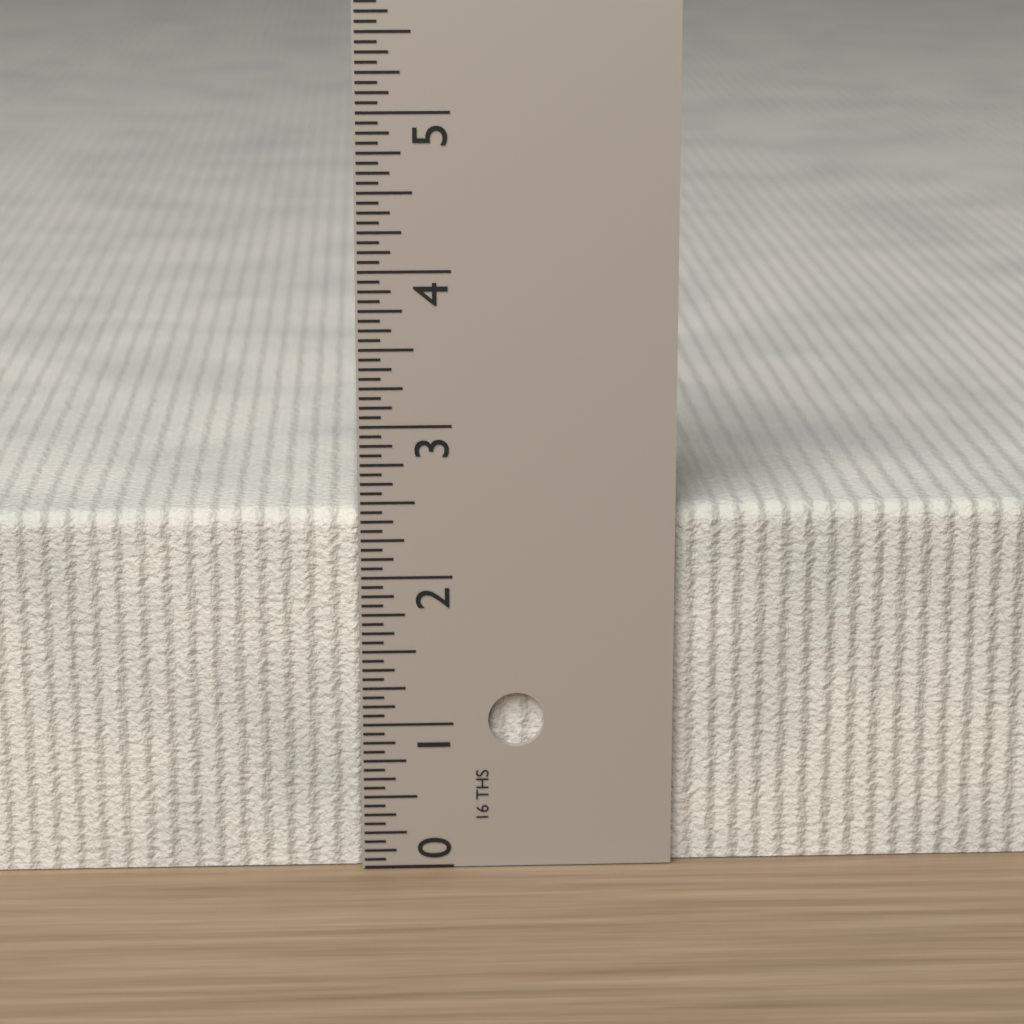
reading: 2.4375 in
